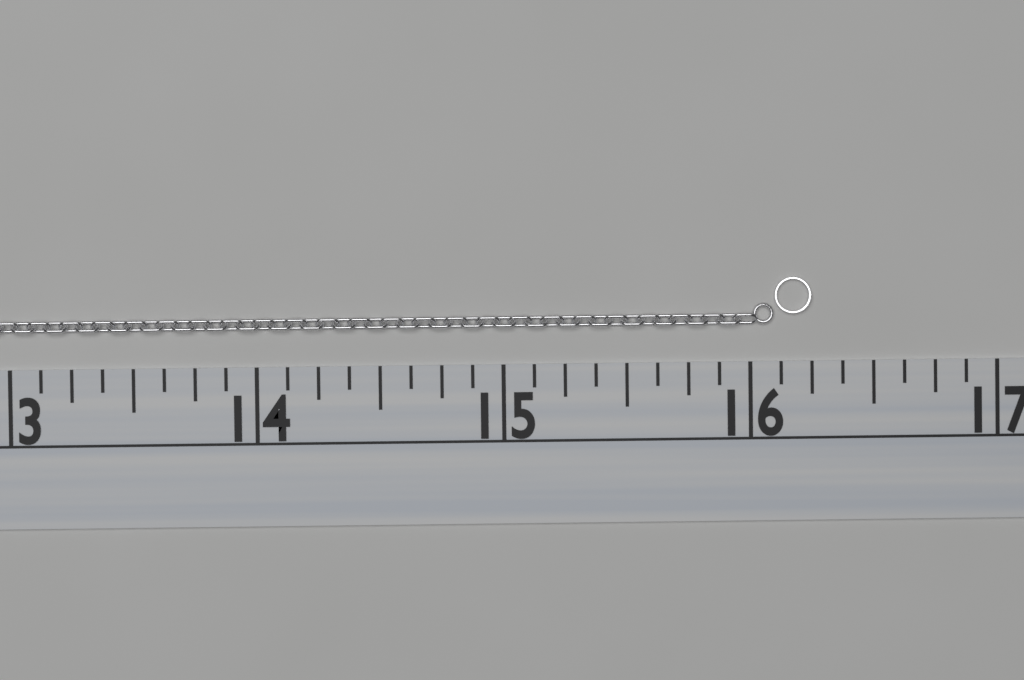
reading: 16.250 (no unit)
